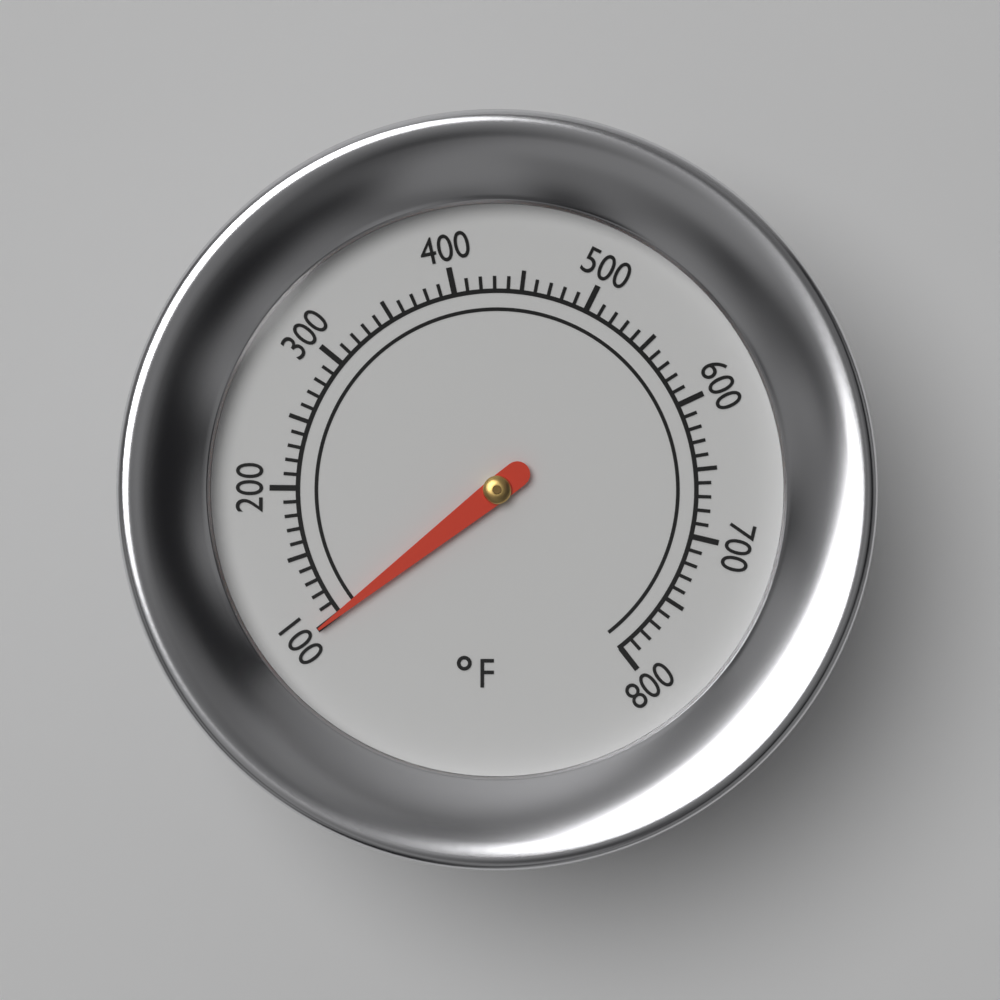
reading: 100 °F
